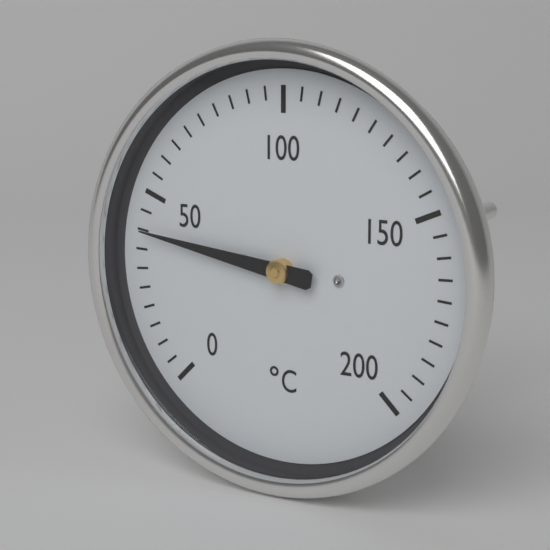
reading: 40 °C
